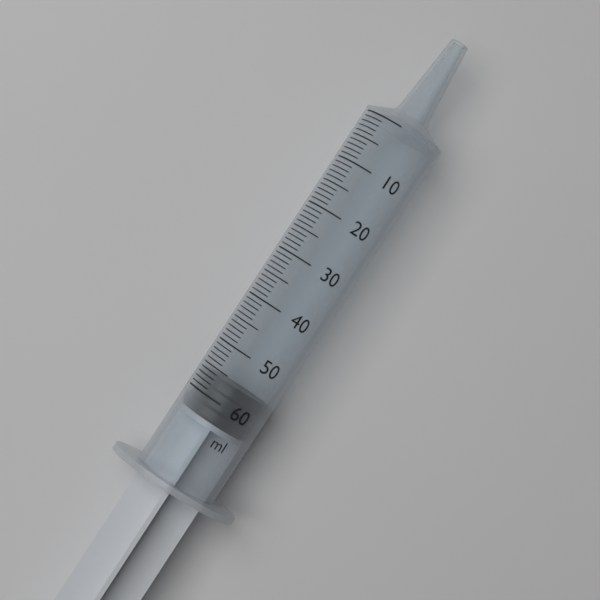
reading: 56 ml
